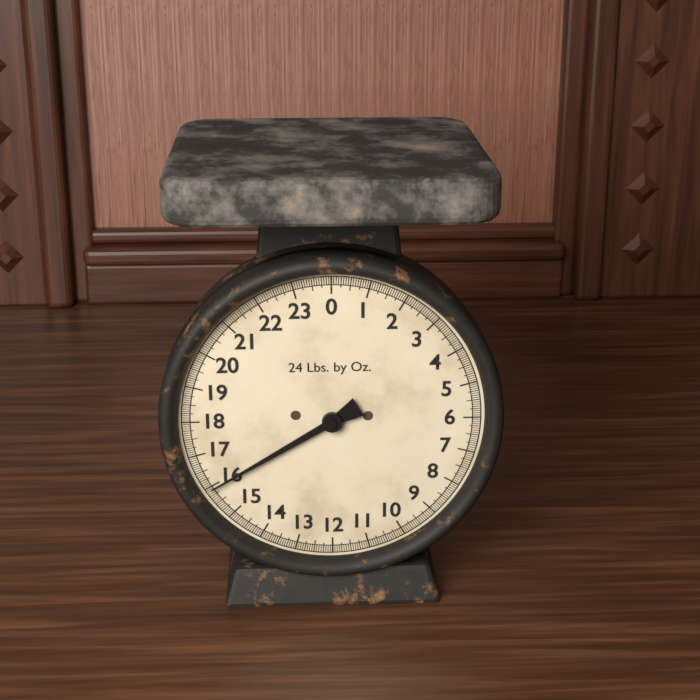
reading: 15.9375 lb
